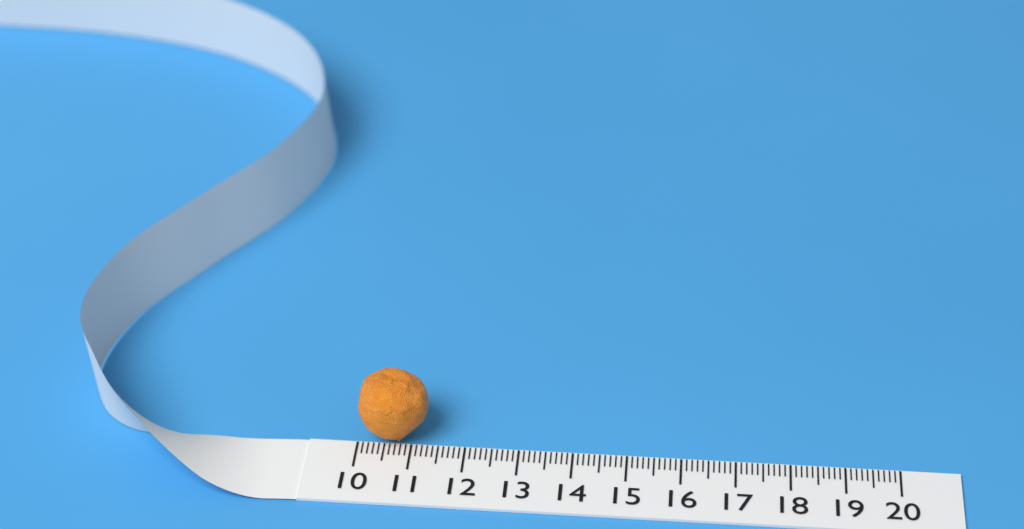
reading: 11.3 (no unit)
